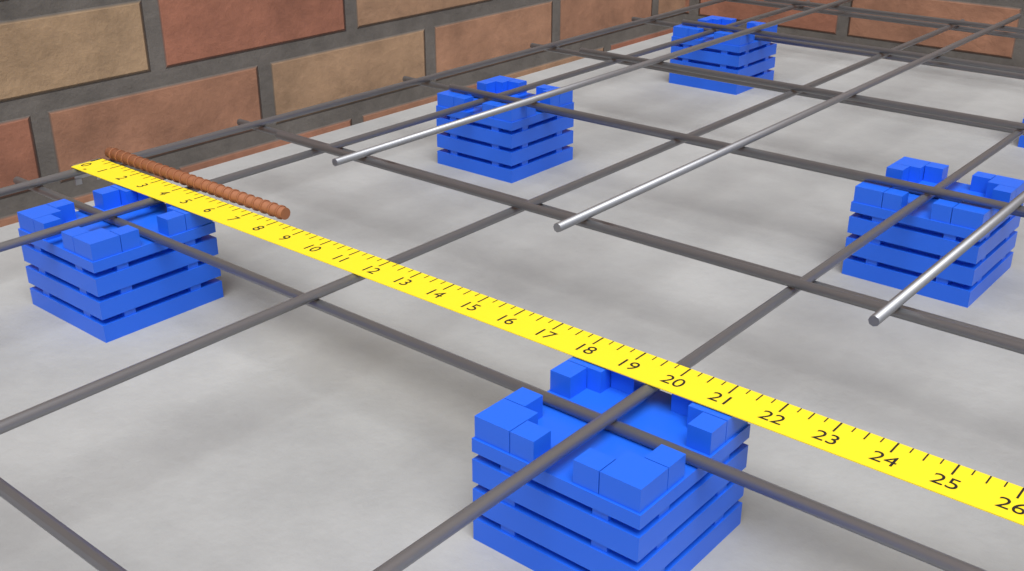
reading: 8.00 in
